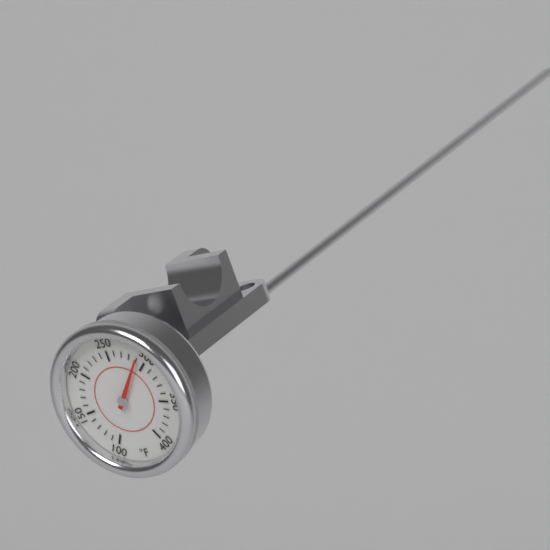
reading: 290 °F
